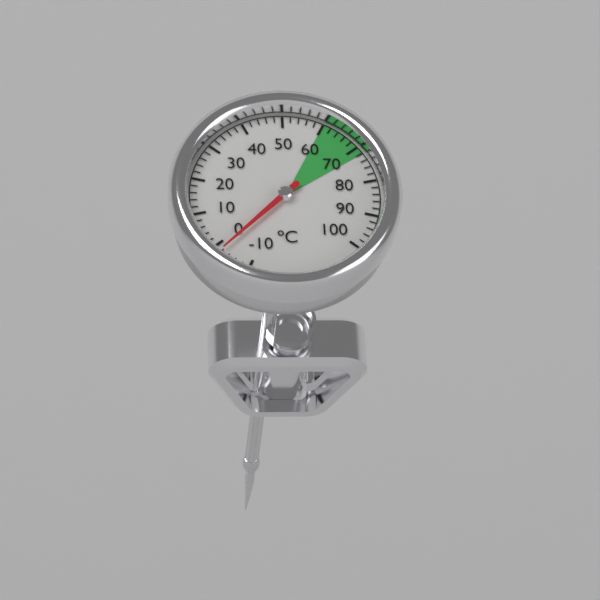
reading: -2 °C
